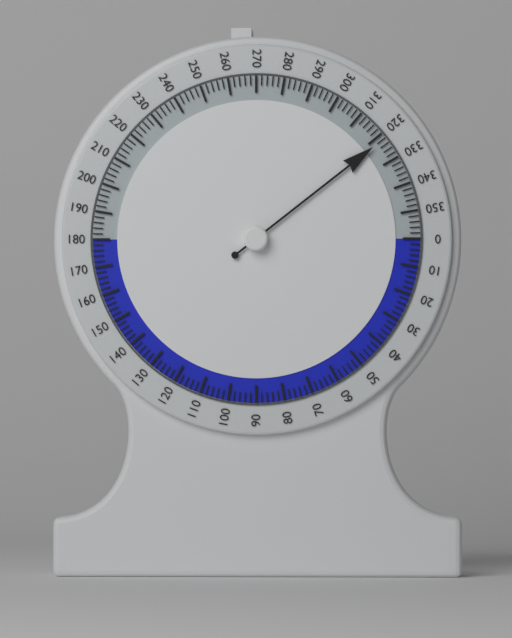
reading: 322 (no unit)
